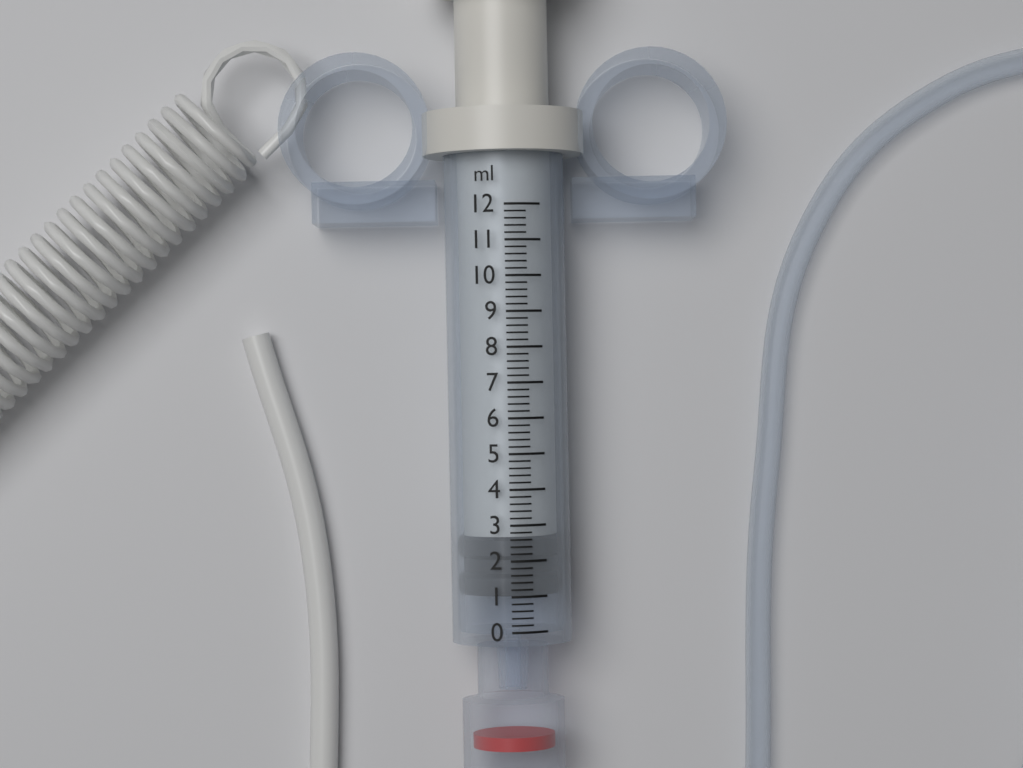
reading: 1.0 ml
